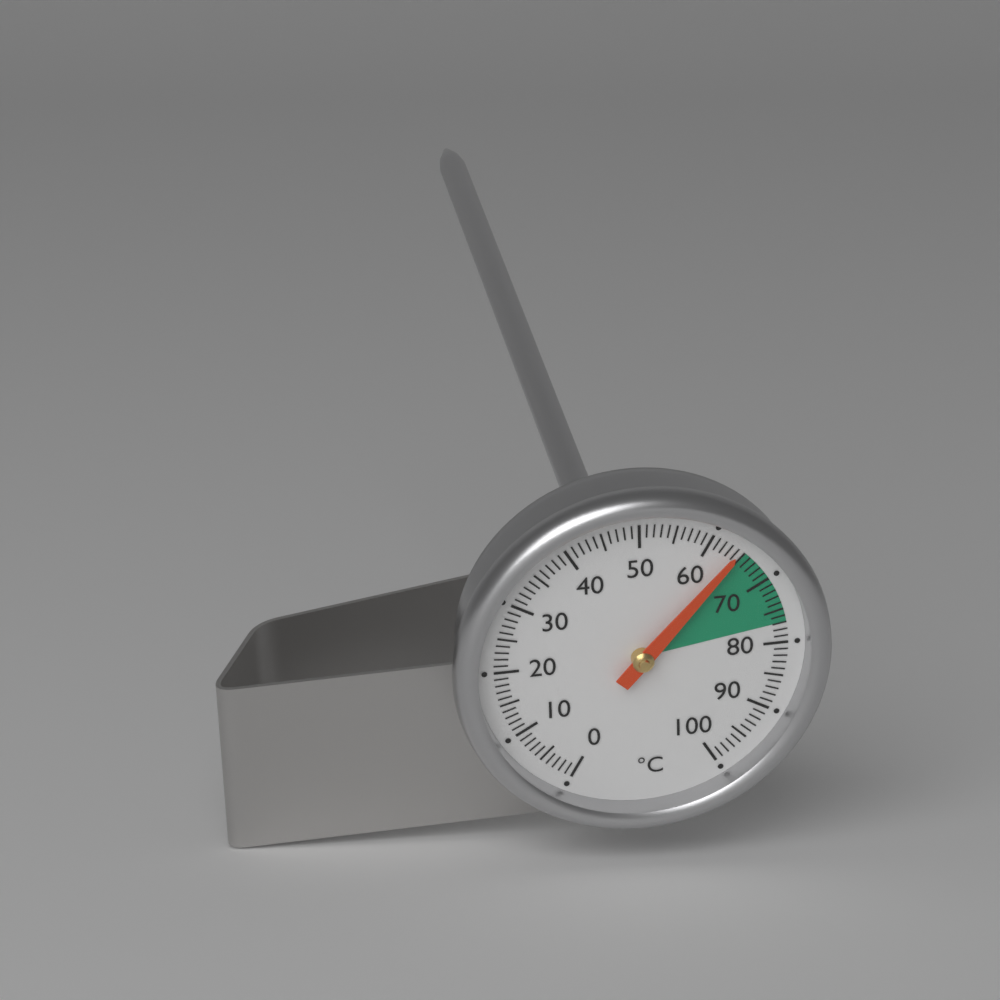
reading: 64 °C
